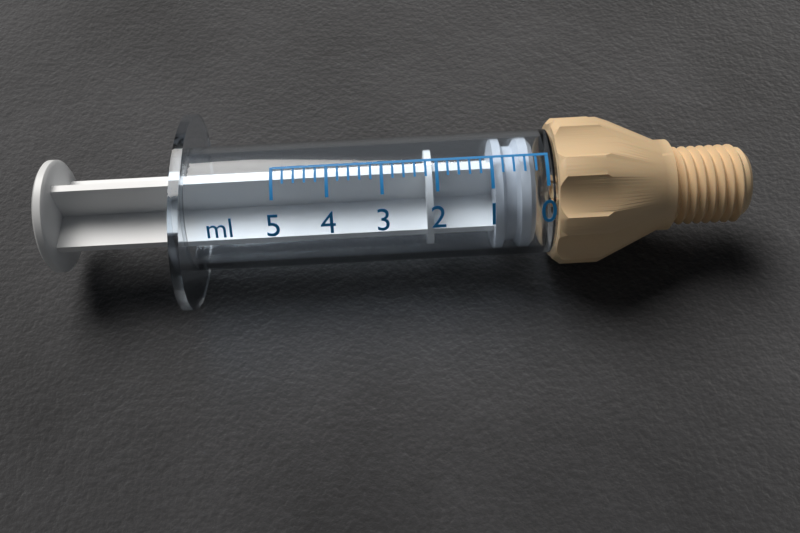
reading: 0.2 ml
